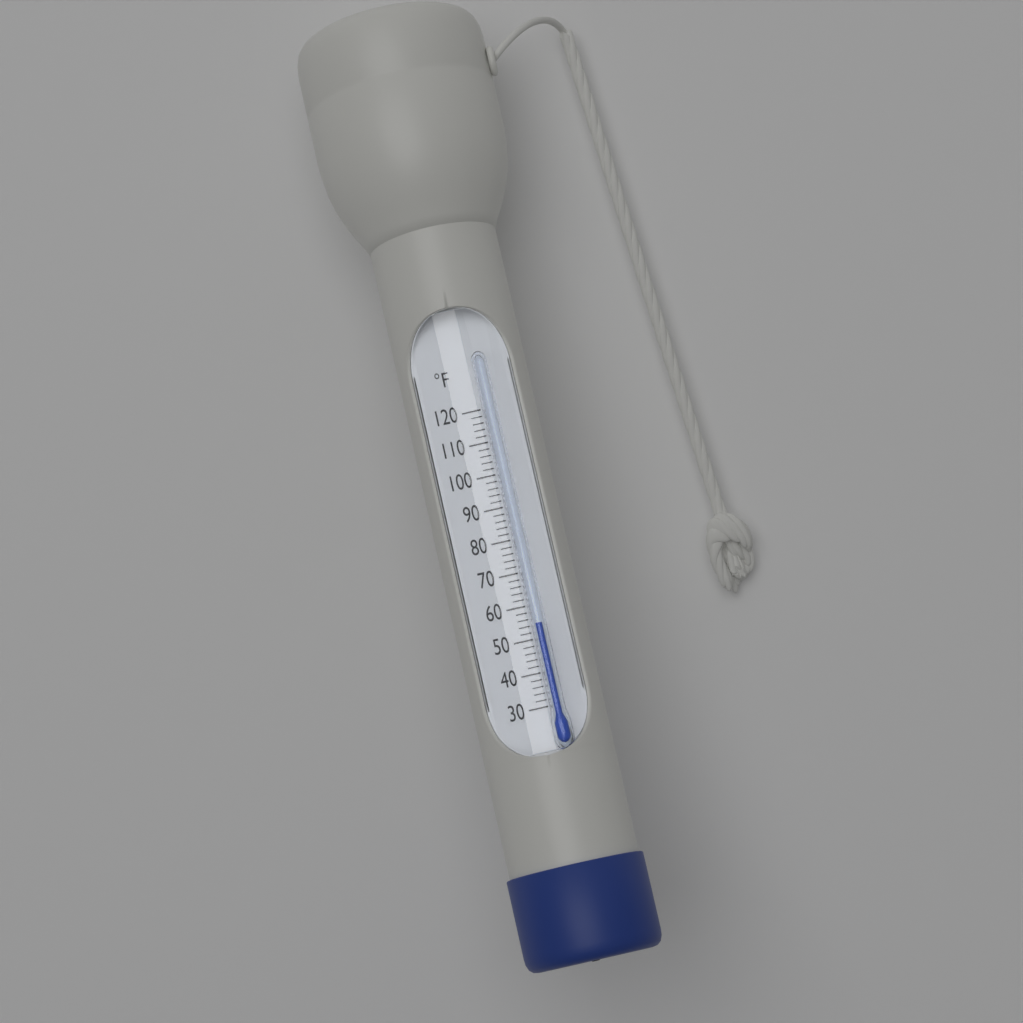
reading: 54 °F
